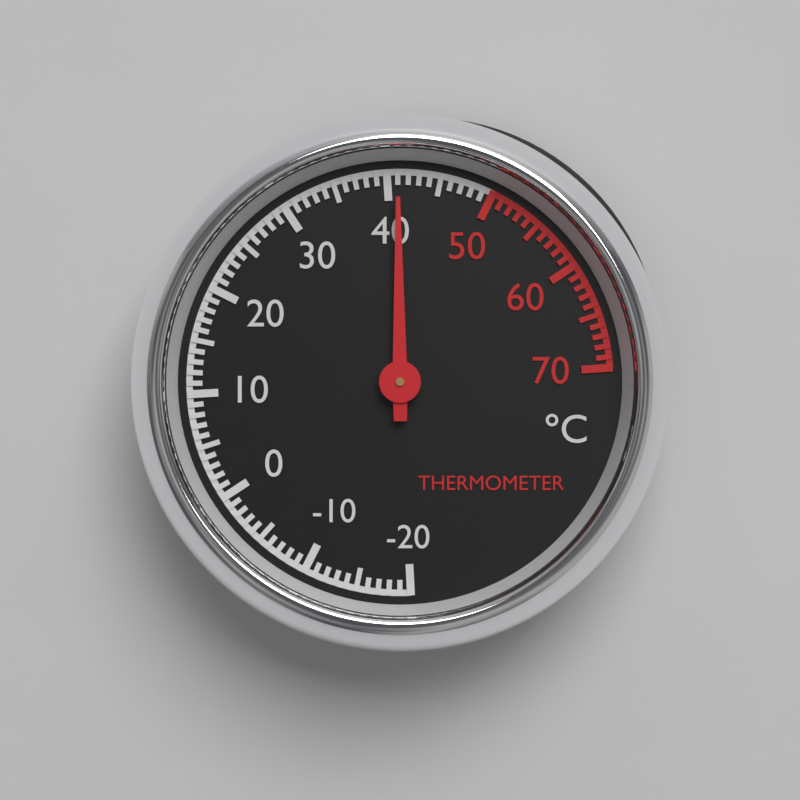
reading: 41 °C
